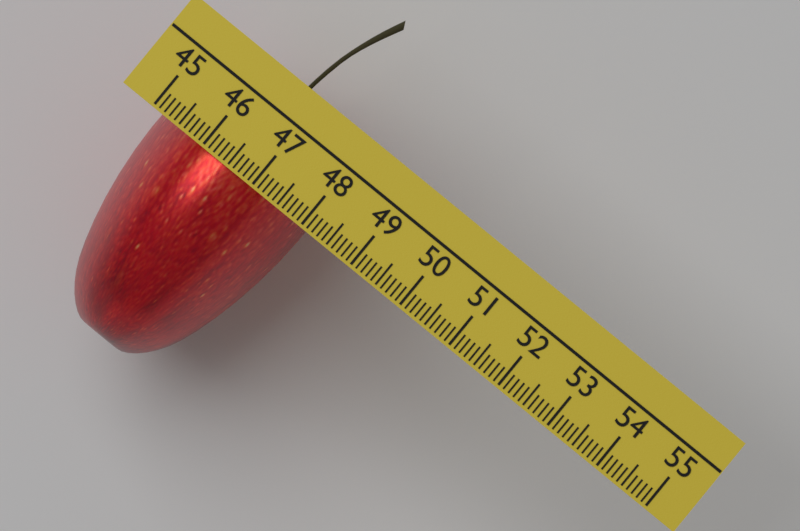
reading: 48.0 (no unit)
